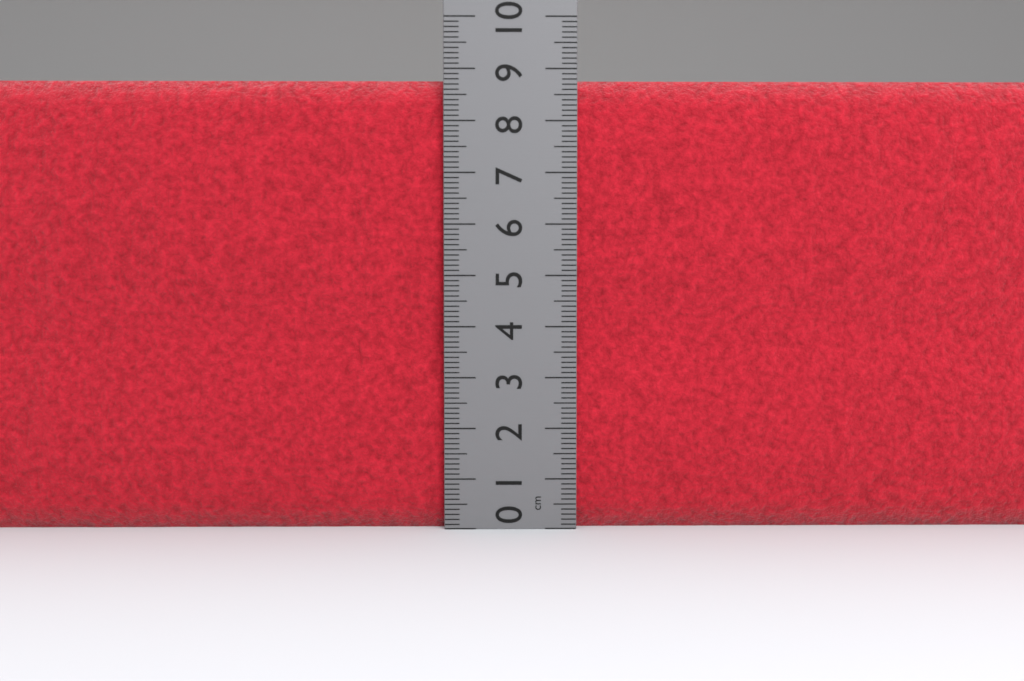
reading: 8.8 cm
